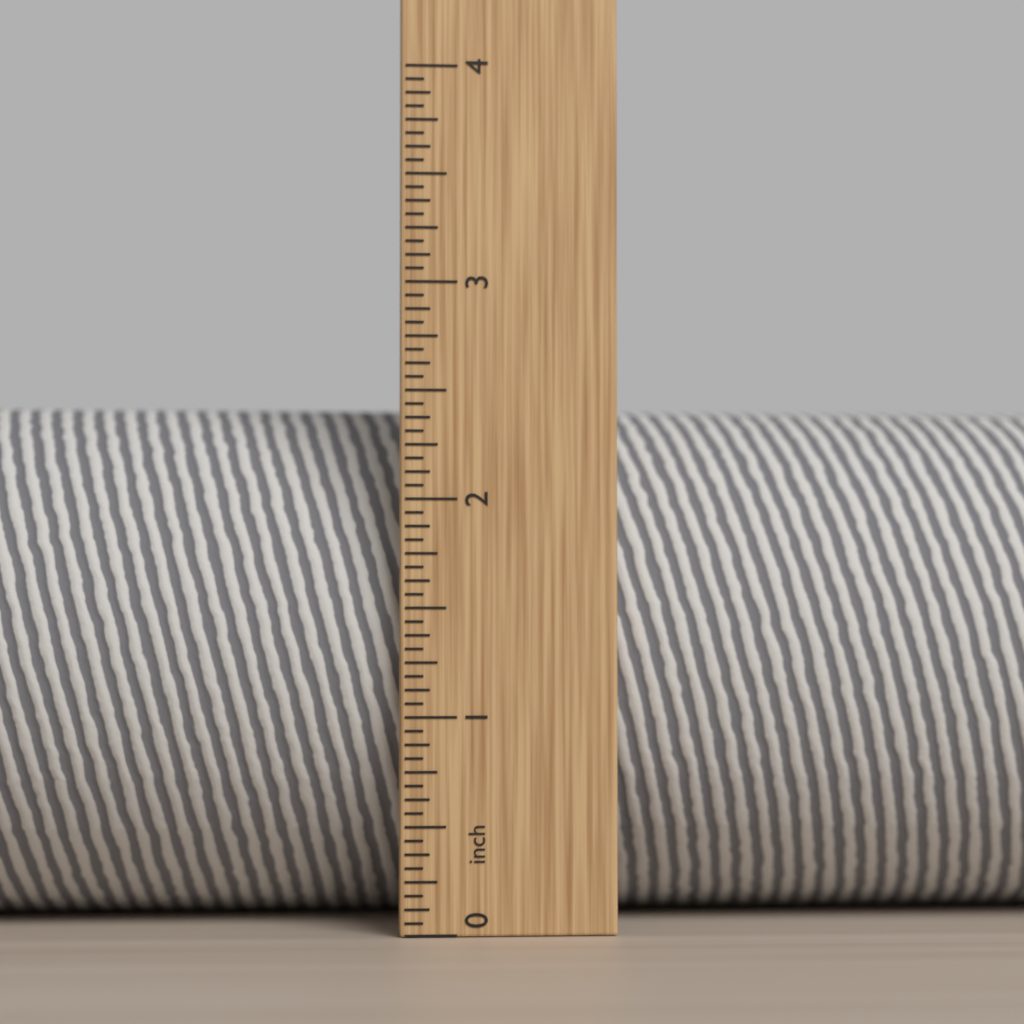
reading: 2.5000 in
